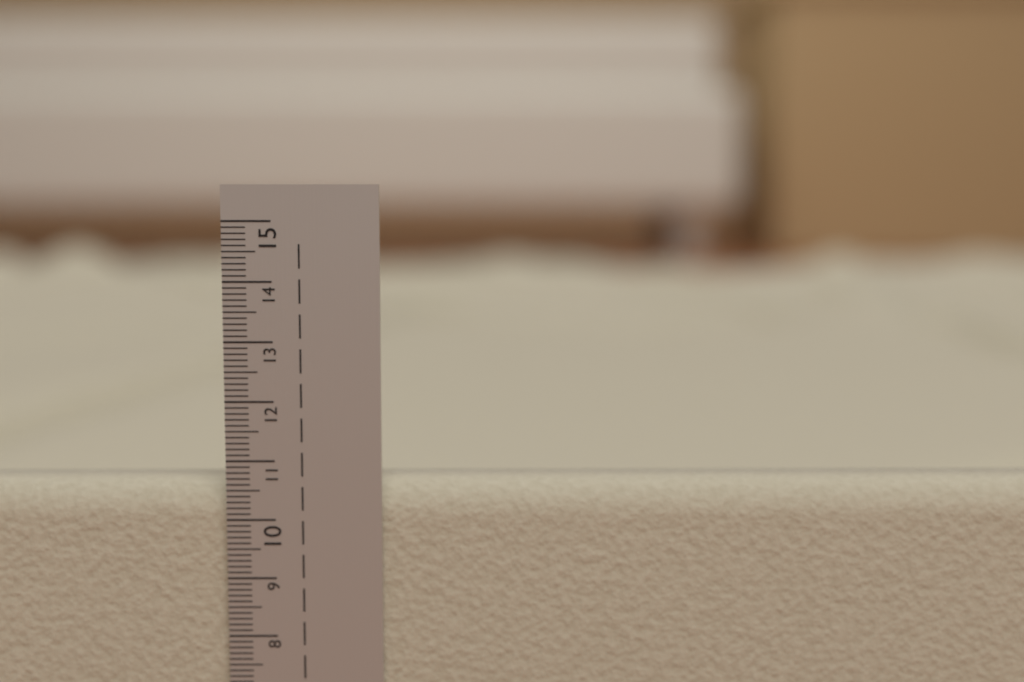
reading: 10.6 cm
